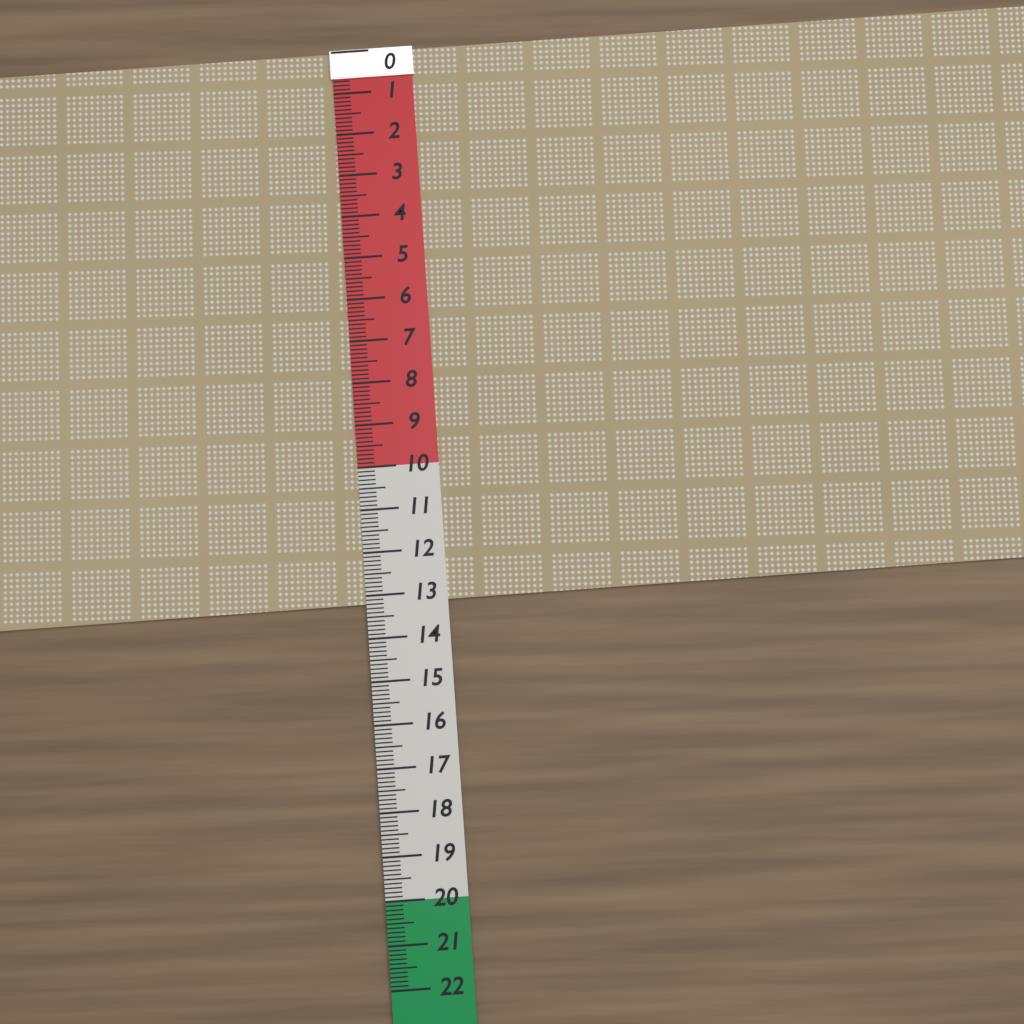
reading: 13.2 (no unit)
